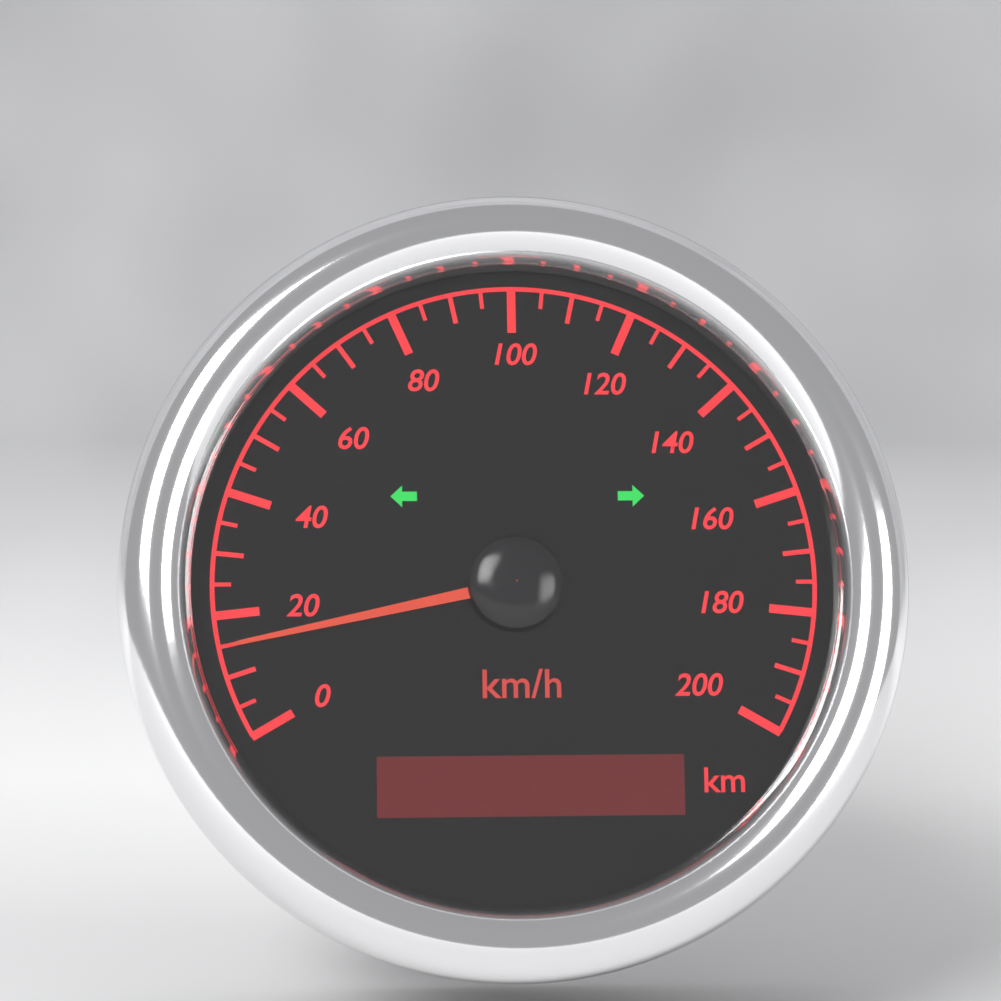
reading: 15 km/h
